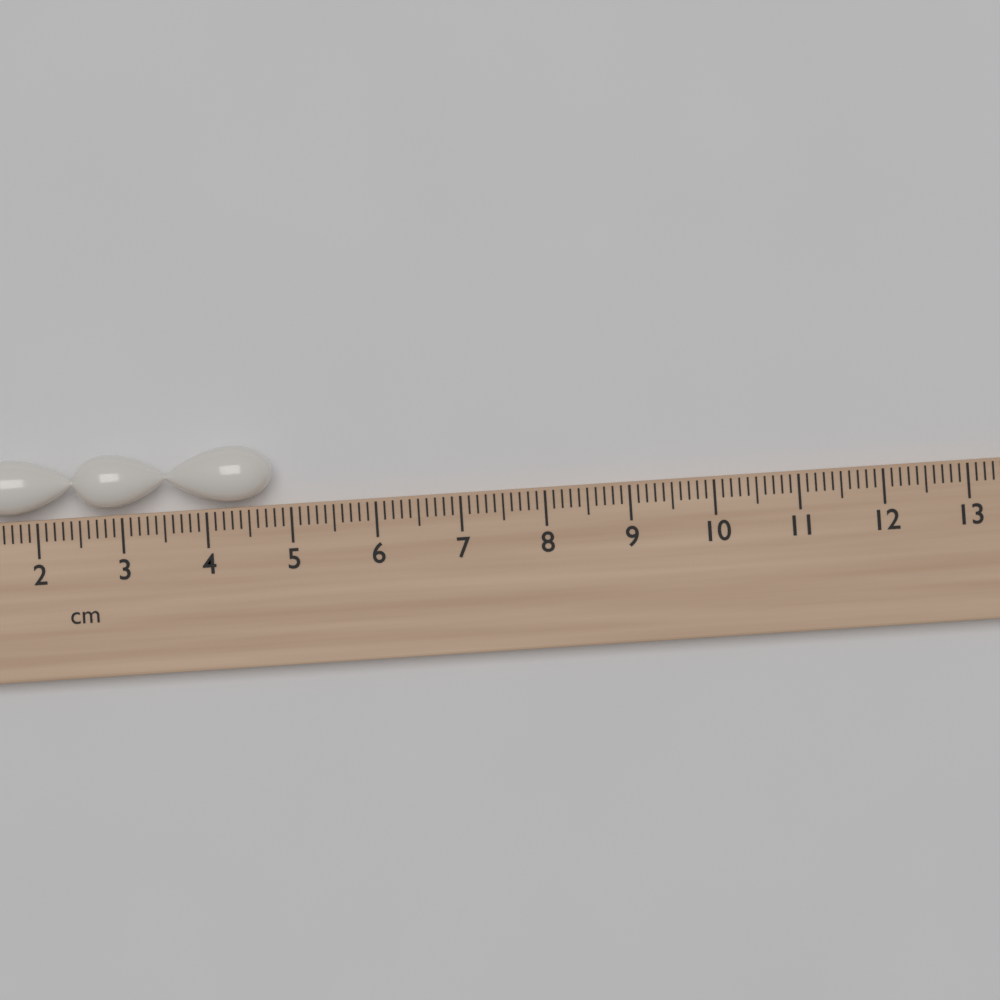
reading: 4.8 cm
